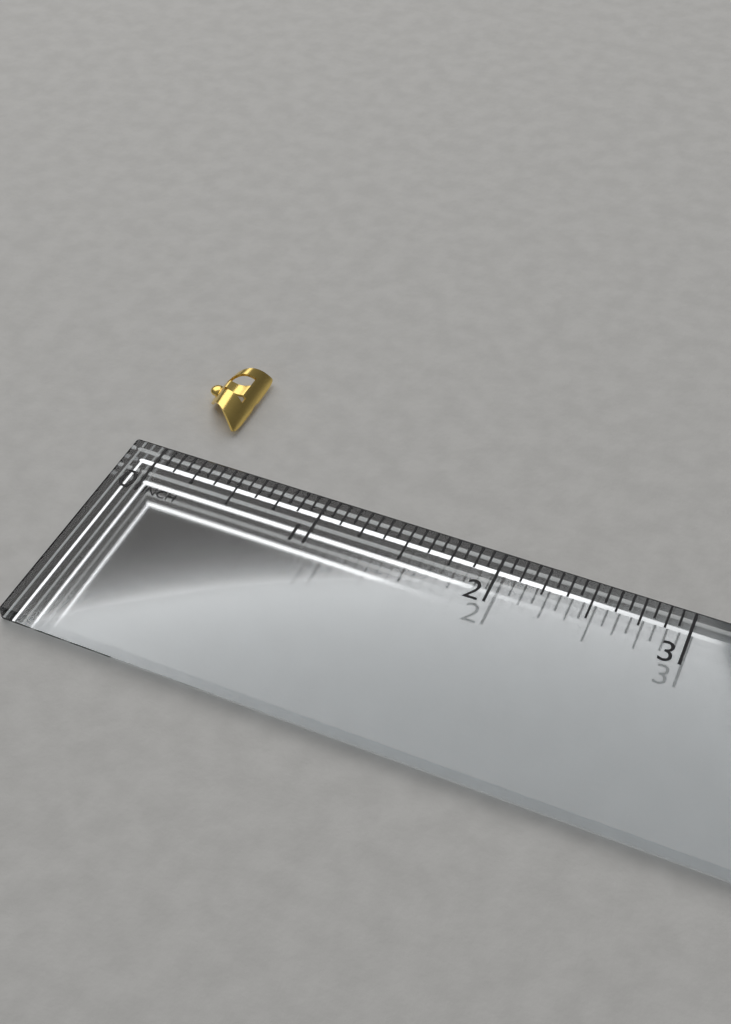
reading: 0.2500 in
